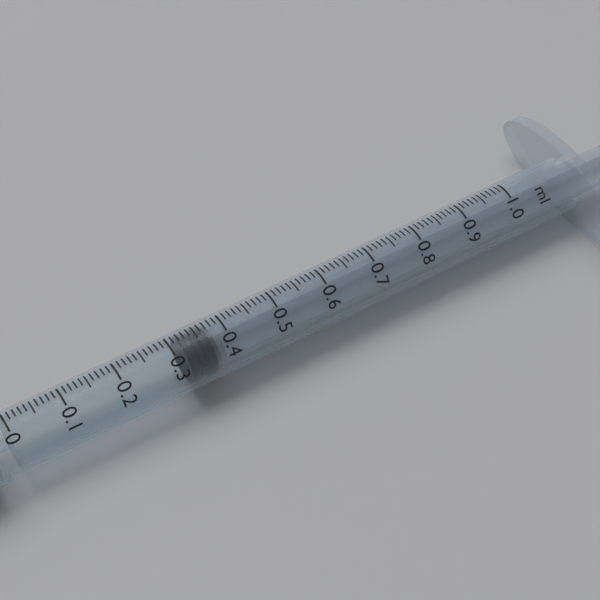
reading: 0.32 ml
